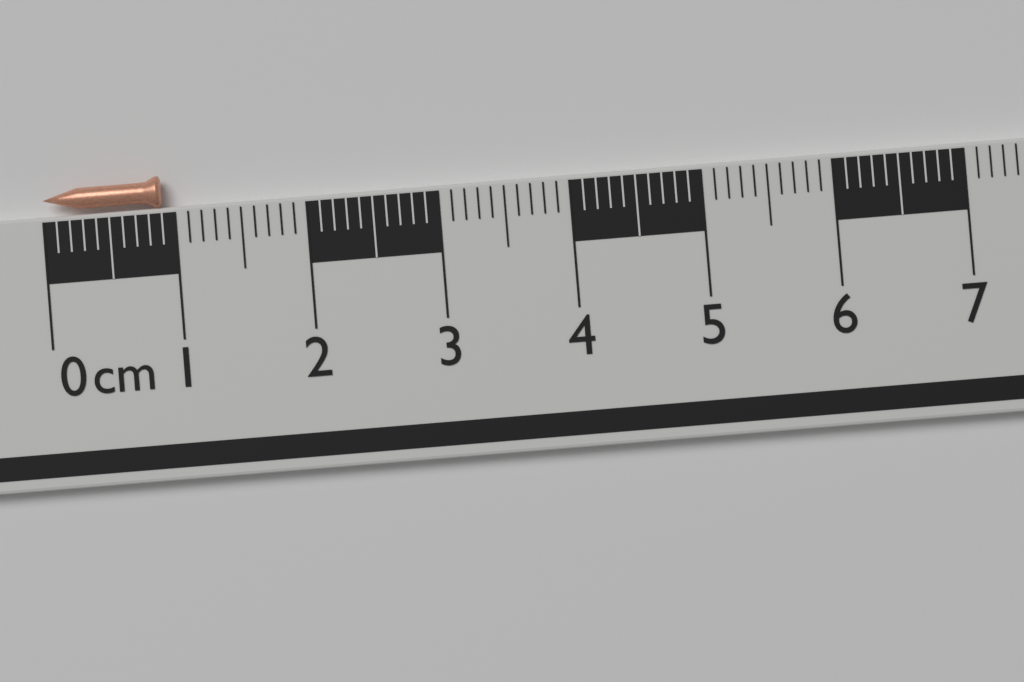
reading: 0.9 cm
